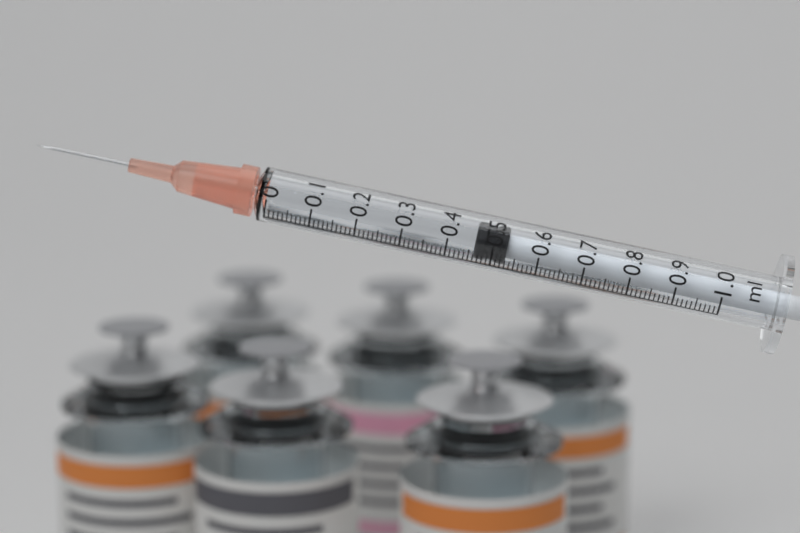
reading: 0.46 ml
